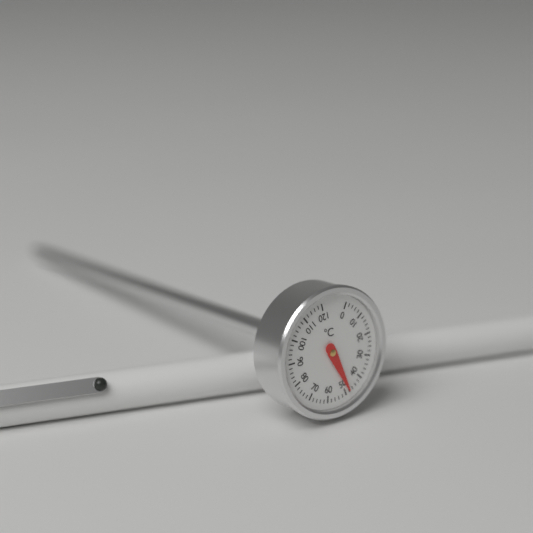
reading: 48 °C
